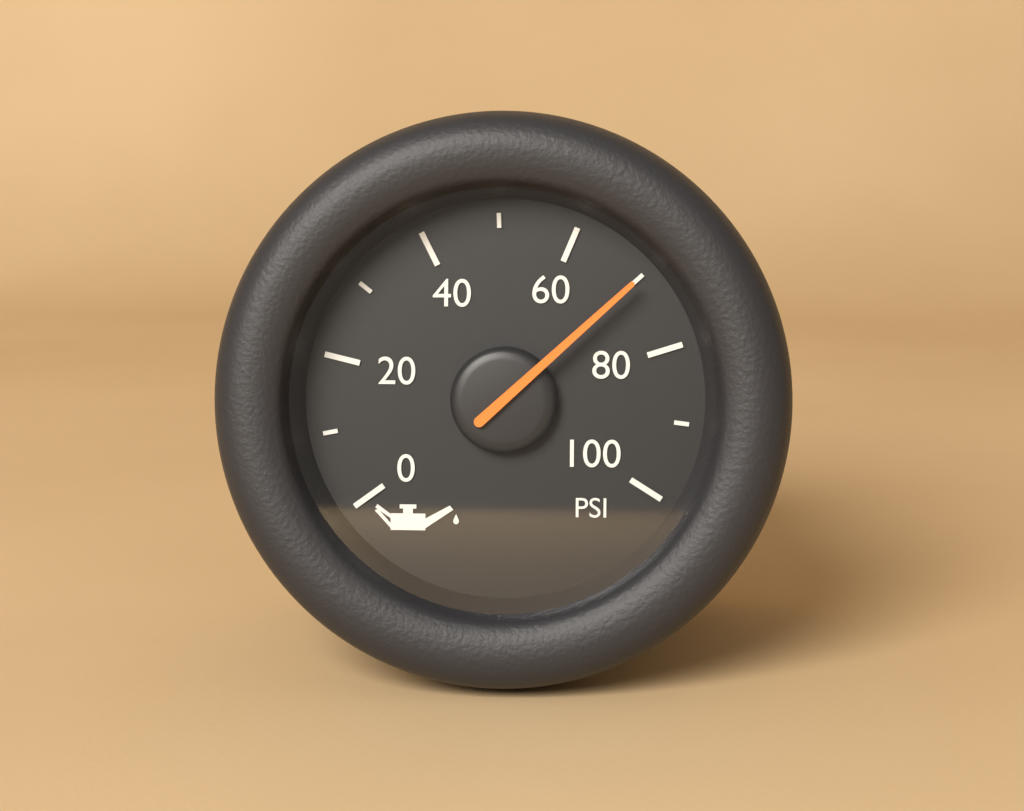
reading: 70 PSI
